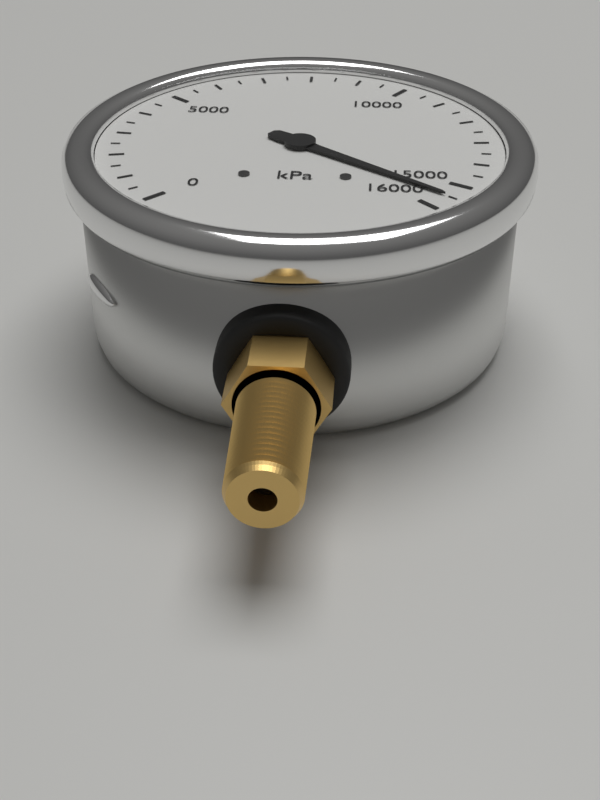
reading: 15500 kPa
